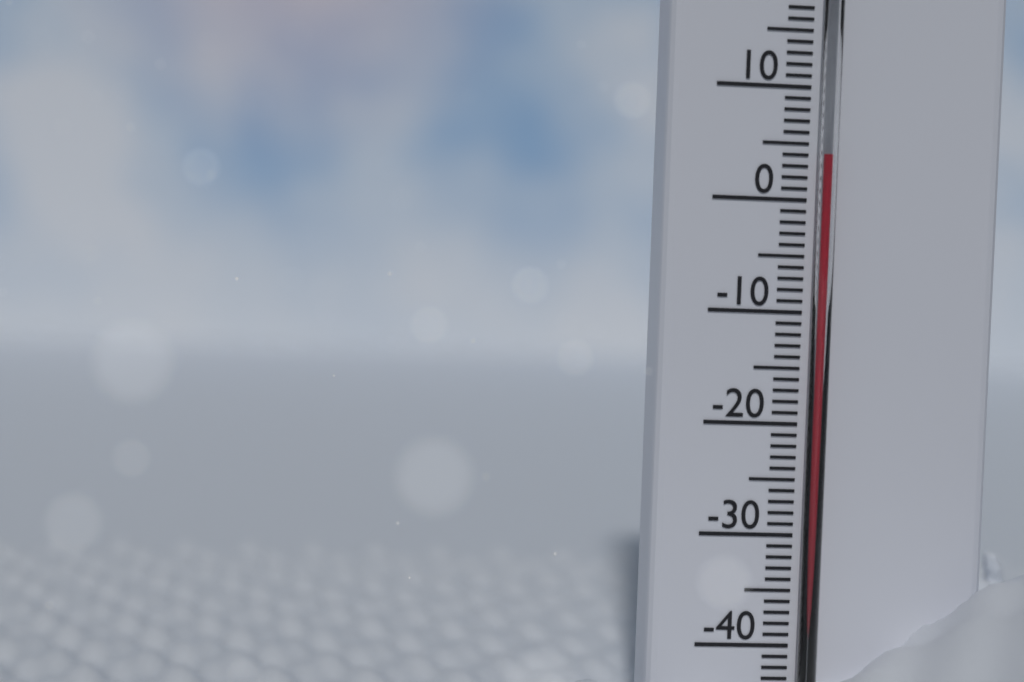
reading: 4 °C
